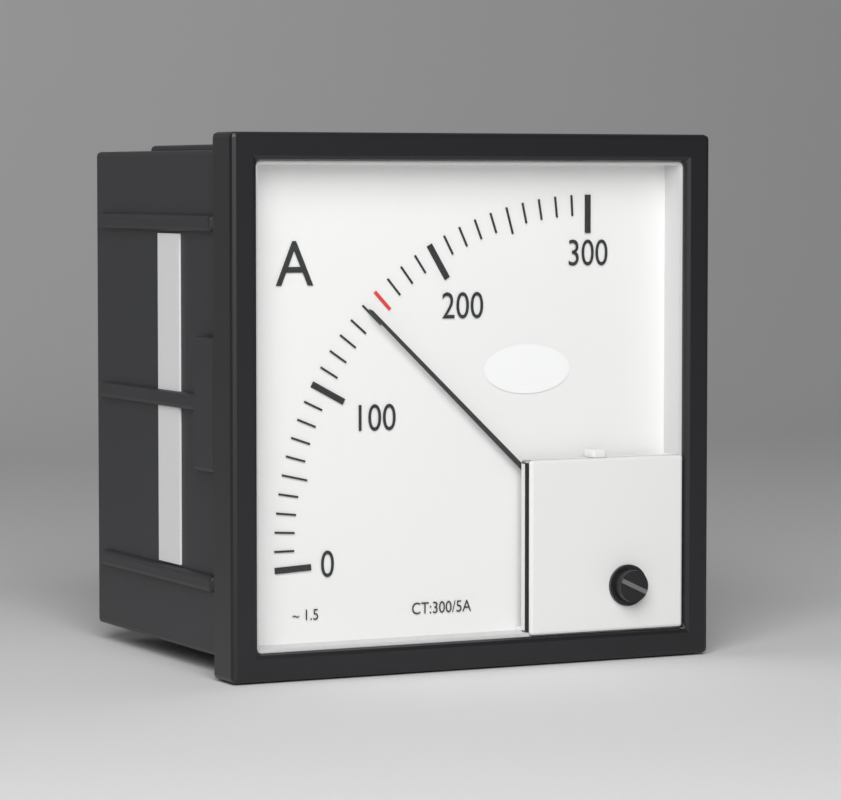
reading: 150 A
